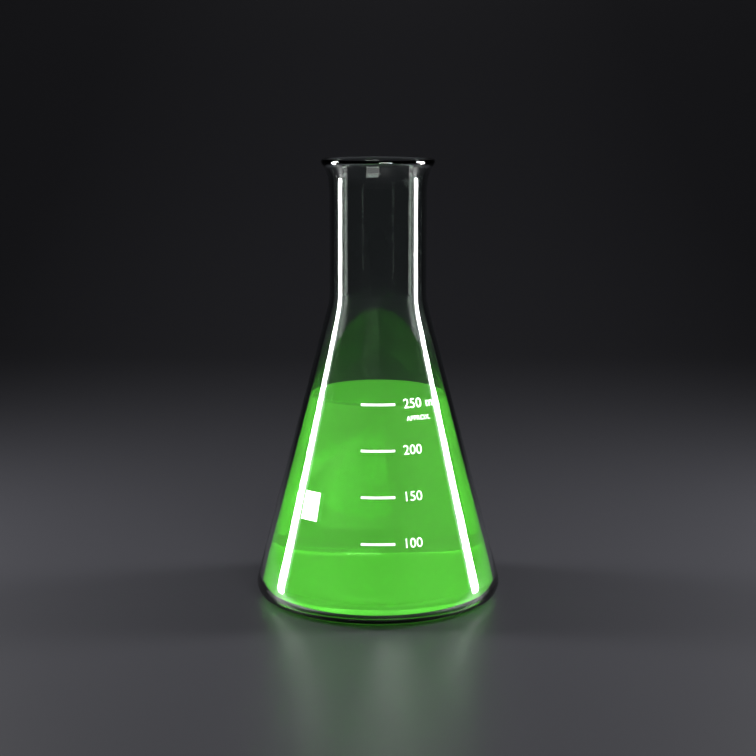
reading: 250 ml
